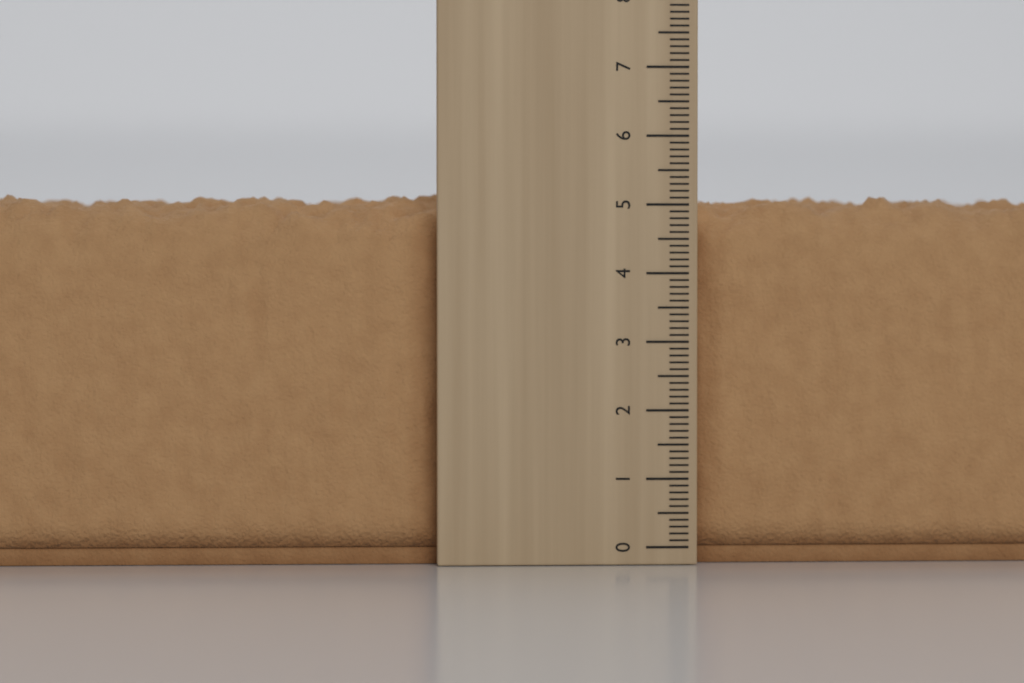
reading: 5.2 cm
